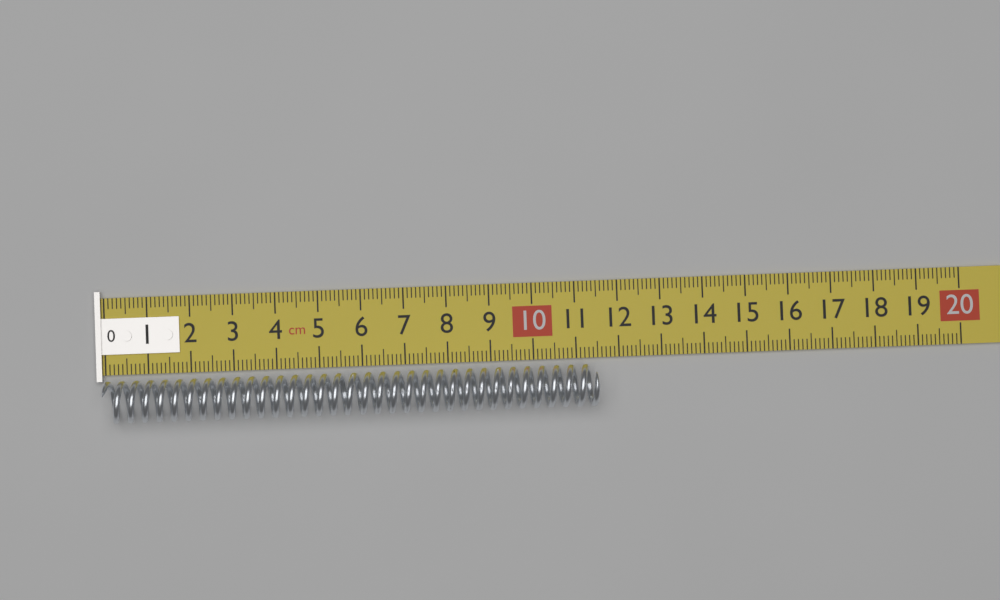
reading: 11.5 cm
